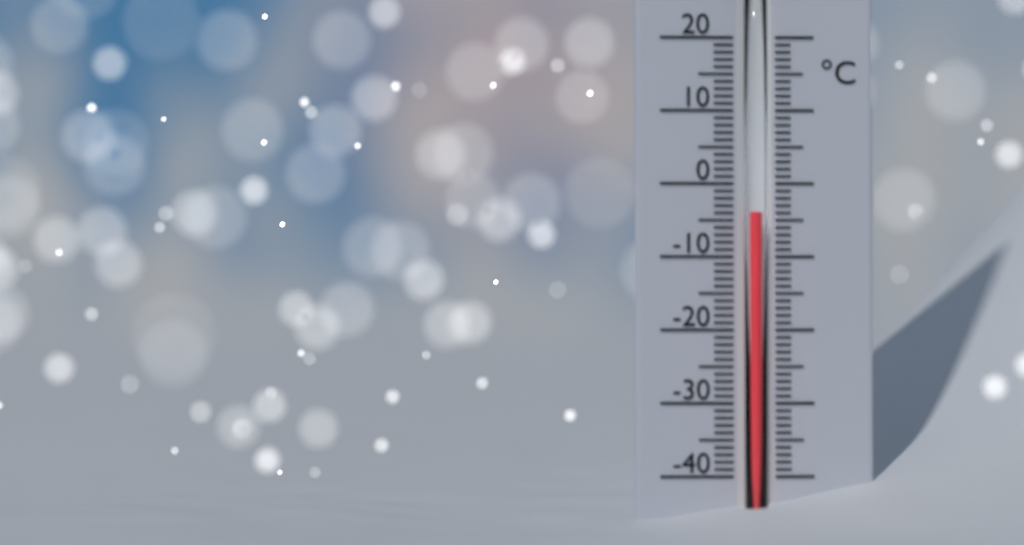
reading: -4 °C
